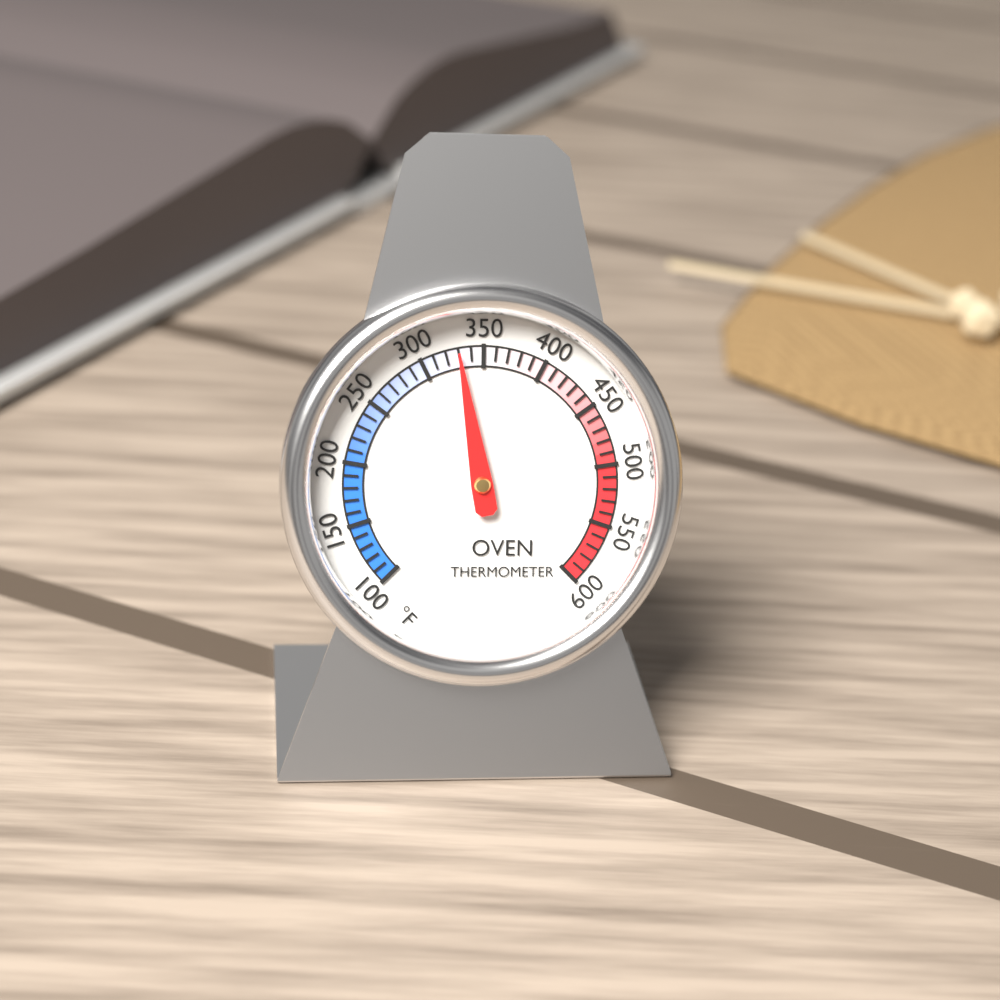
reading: 330 °F
